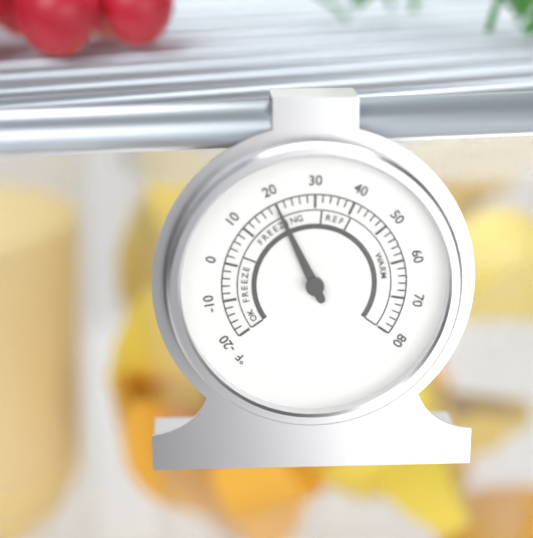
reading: 20 °F
